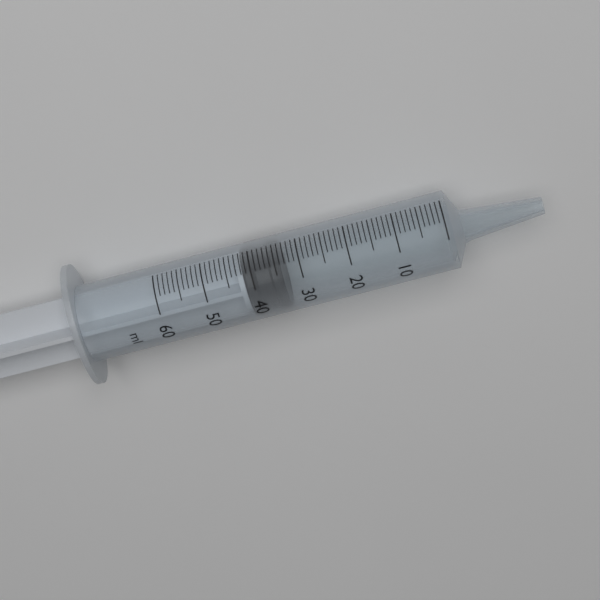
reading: 34 ml
